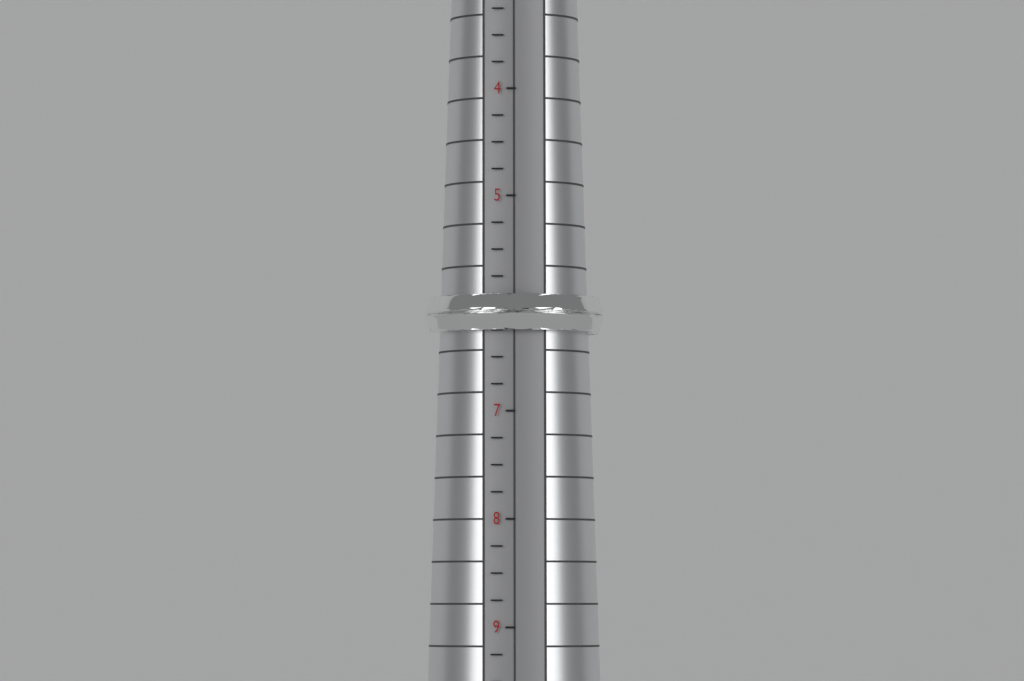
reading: 6.25 (no unit)
